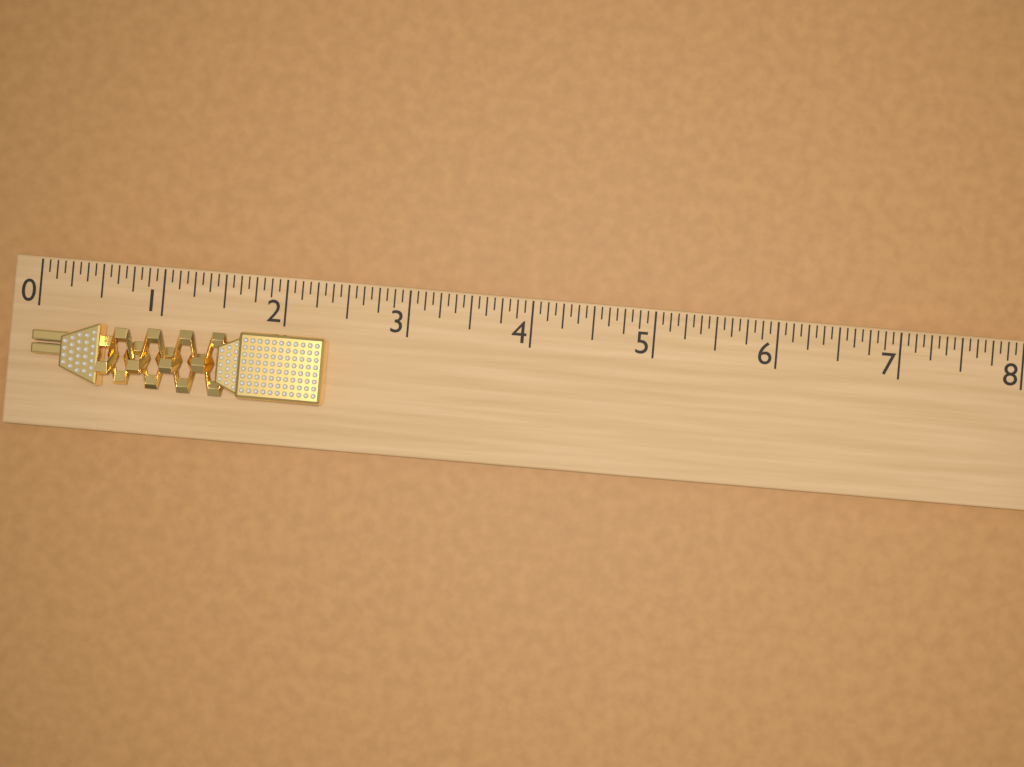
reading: 2.3750 (no unit)
